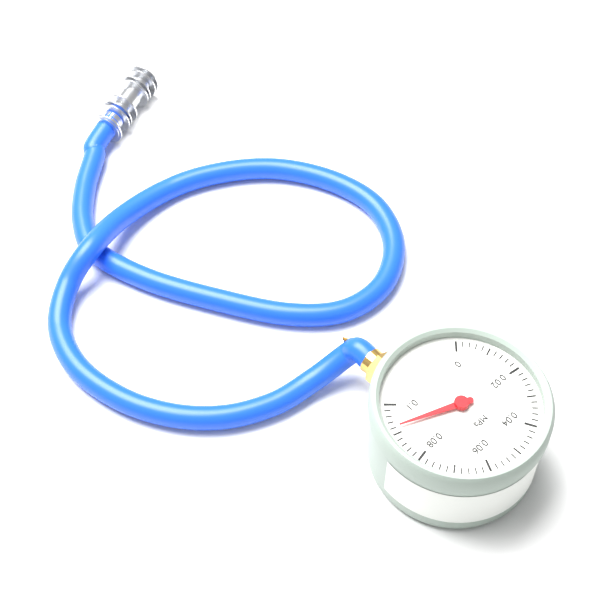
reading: 0.092 MPa
